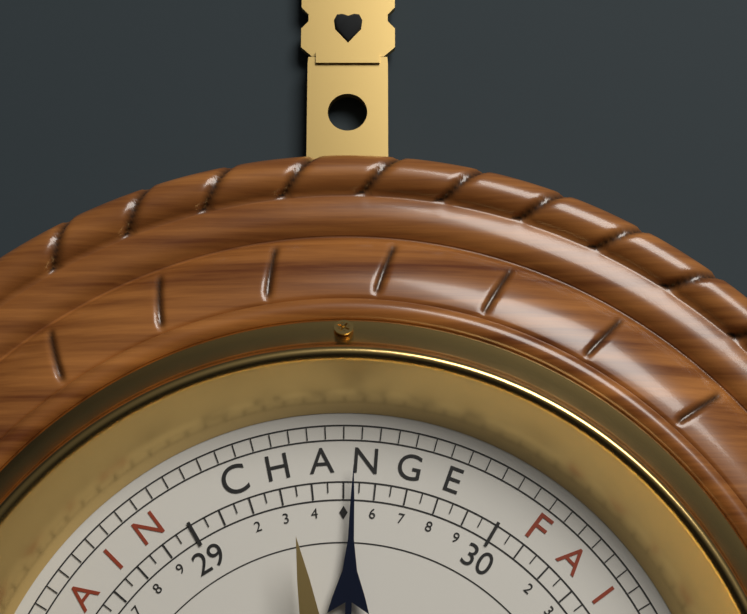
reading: 29.53 (no unit)
